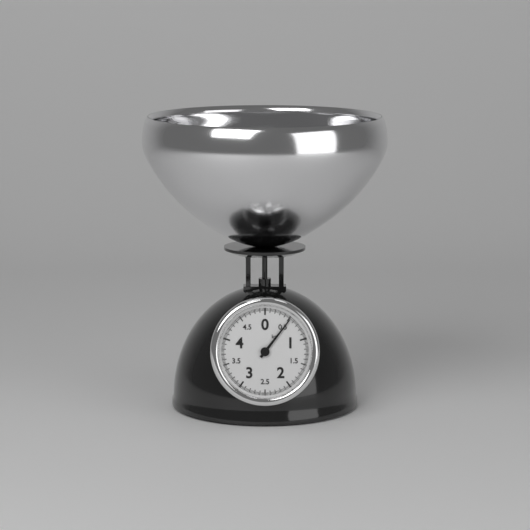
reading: 0.525 kg
